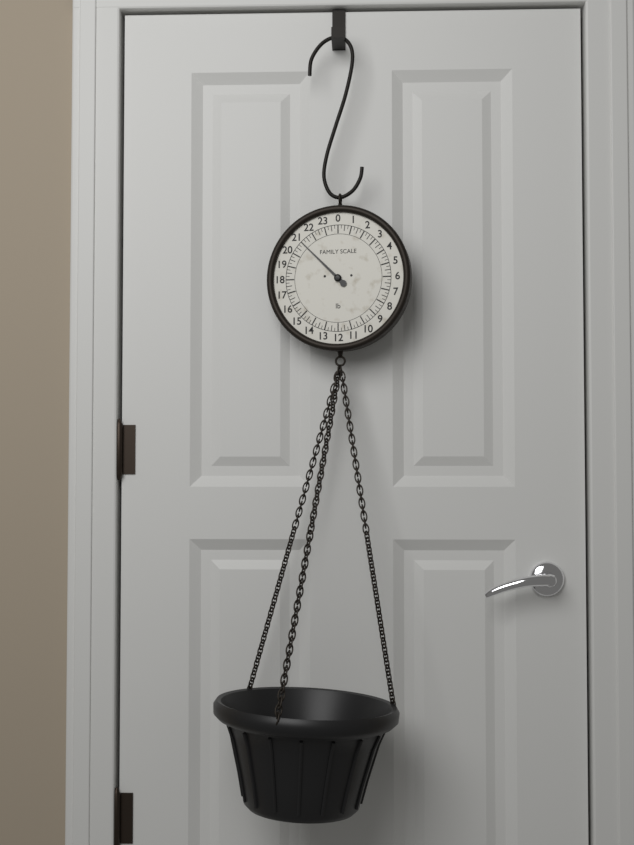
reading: 21.00 lb
